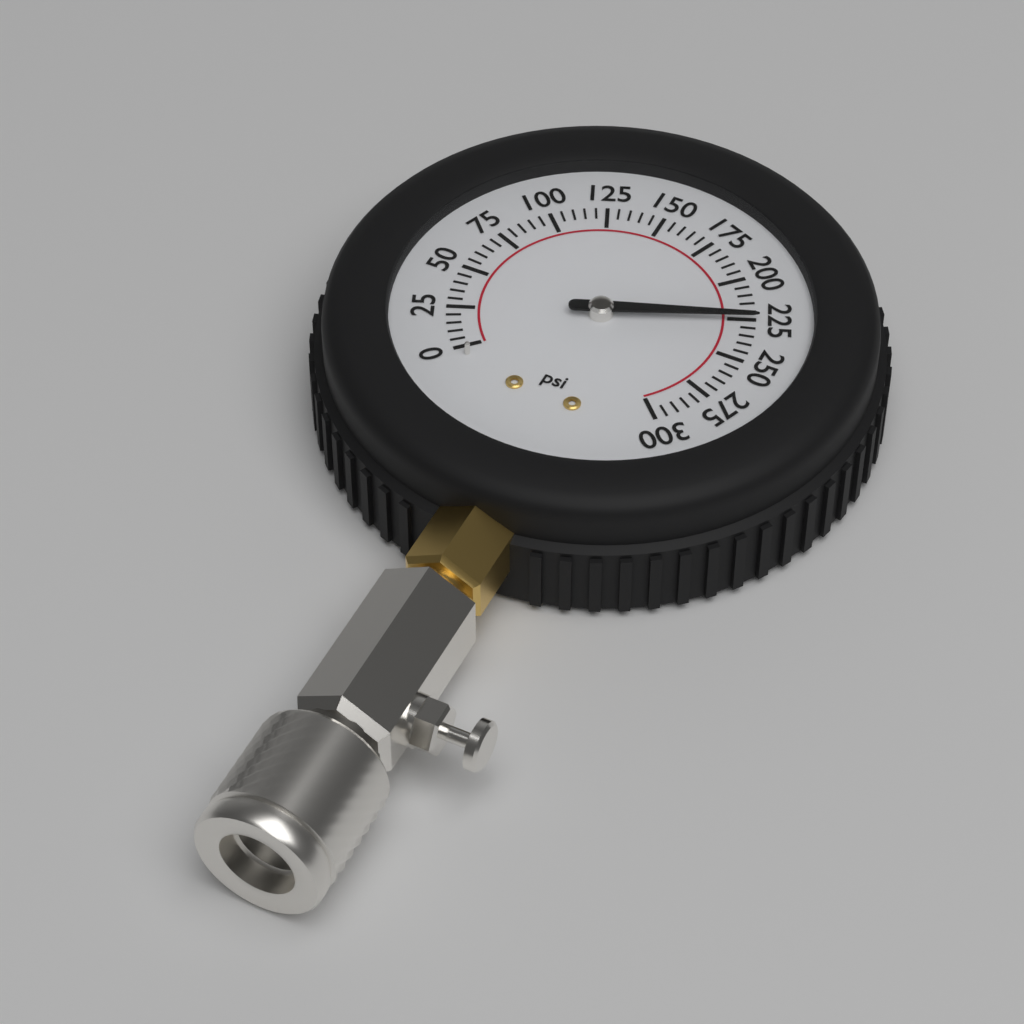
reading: 225 psi
